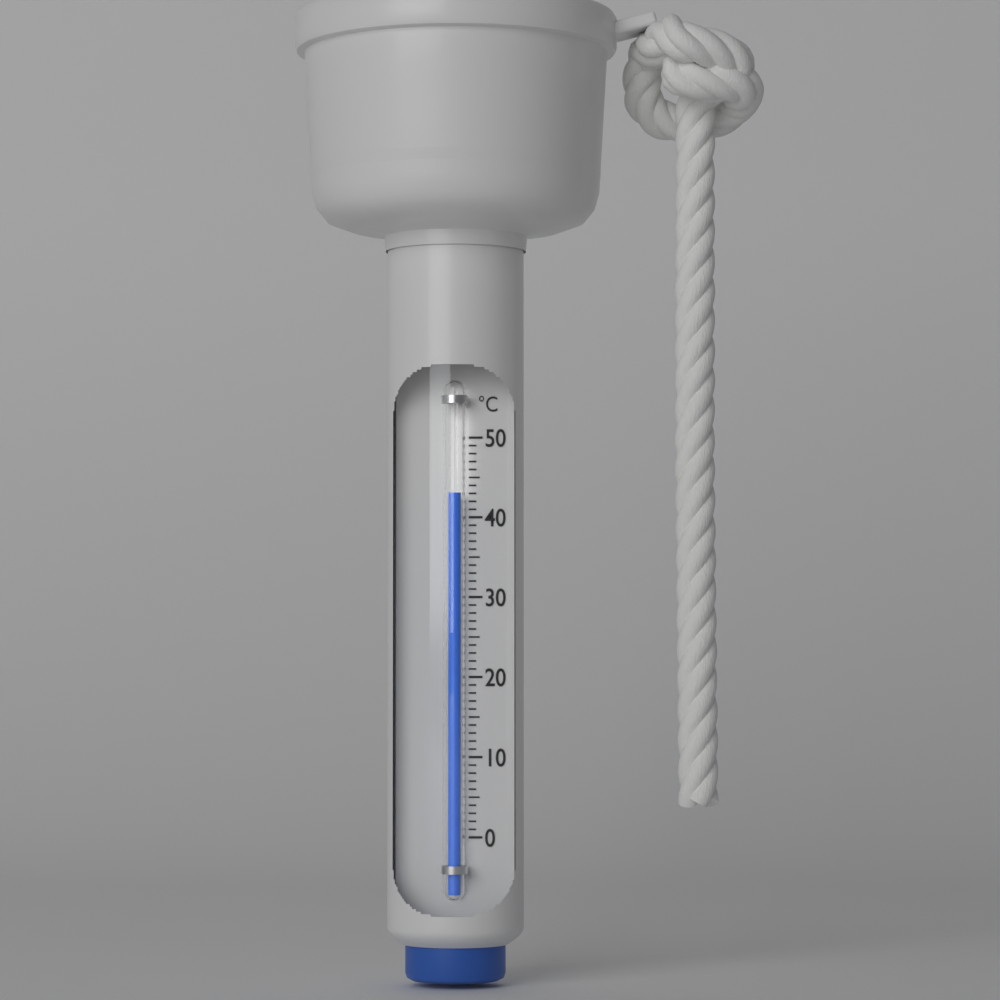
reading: 43 °C
